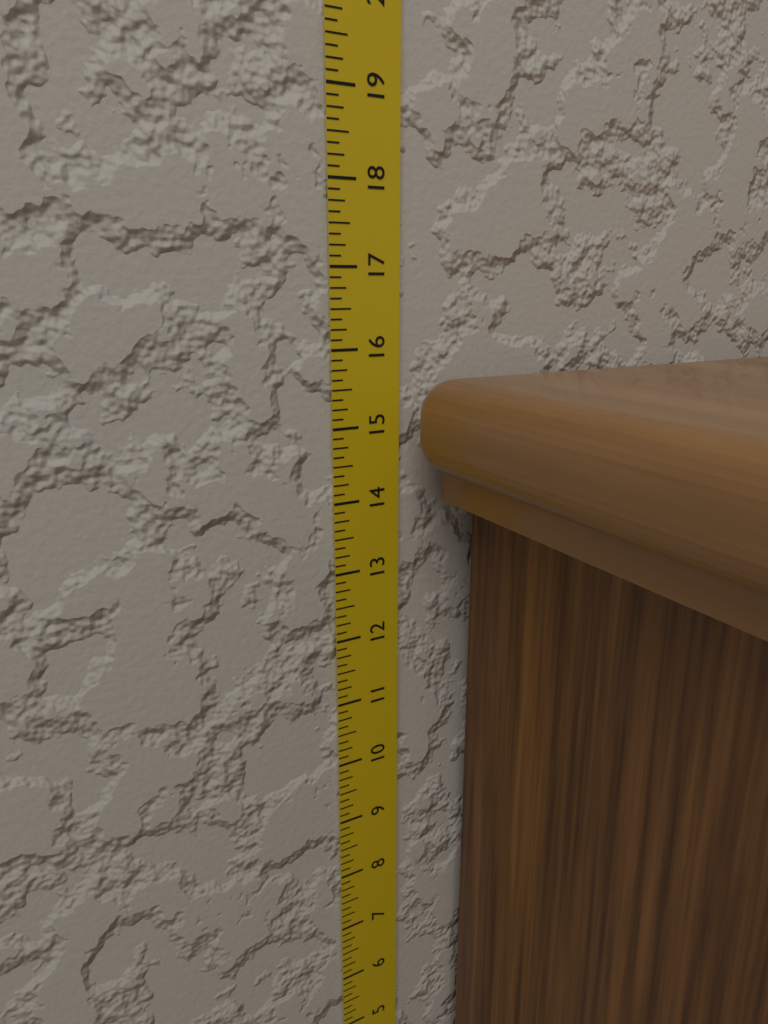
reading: 15.625 in
